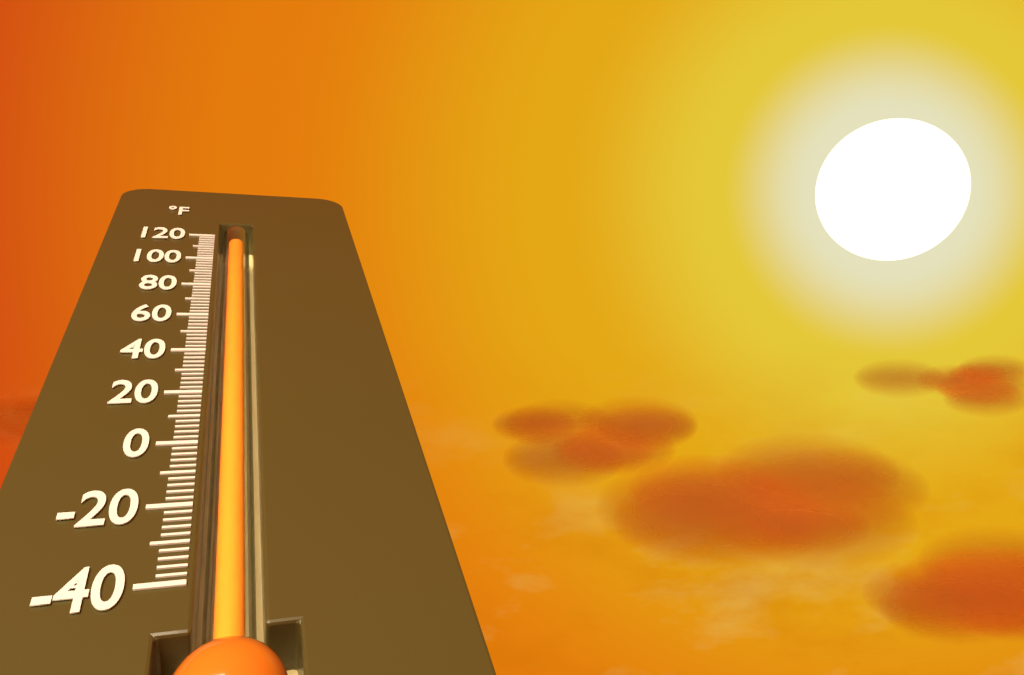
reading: 118 °F
